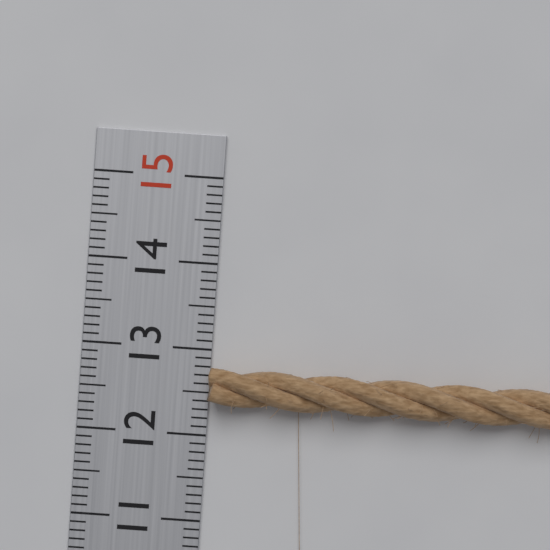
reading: 12.8 (no unit)
